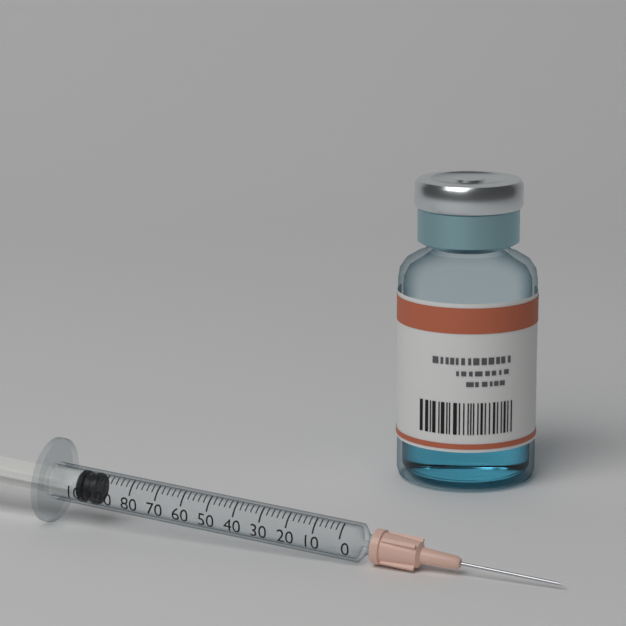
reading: 94 (no unit)
